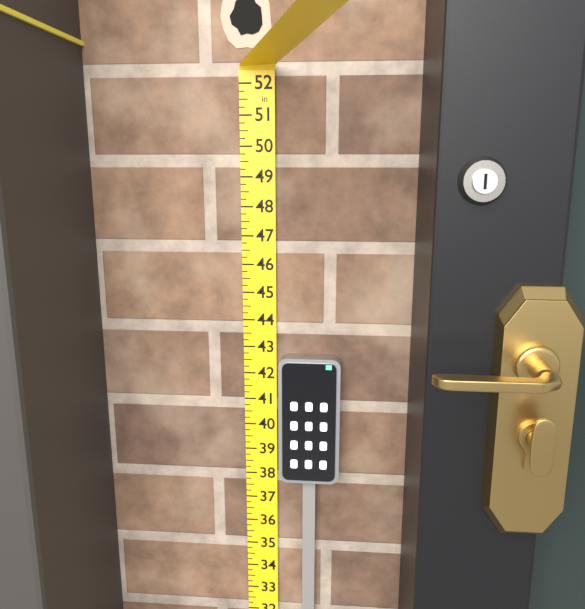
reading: 42.75 in
